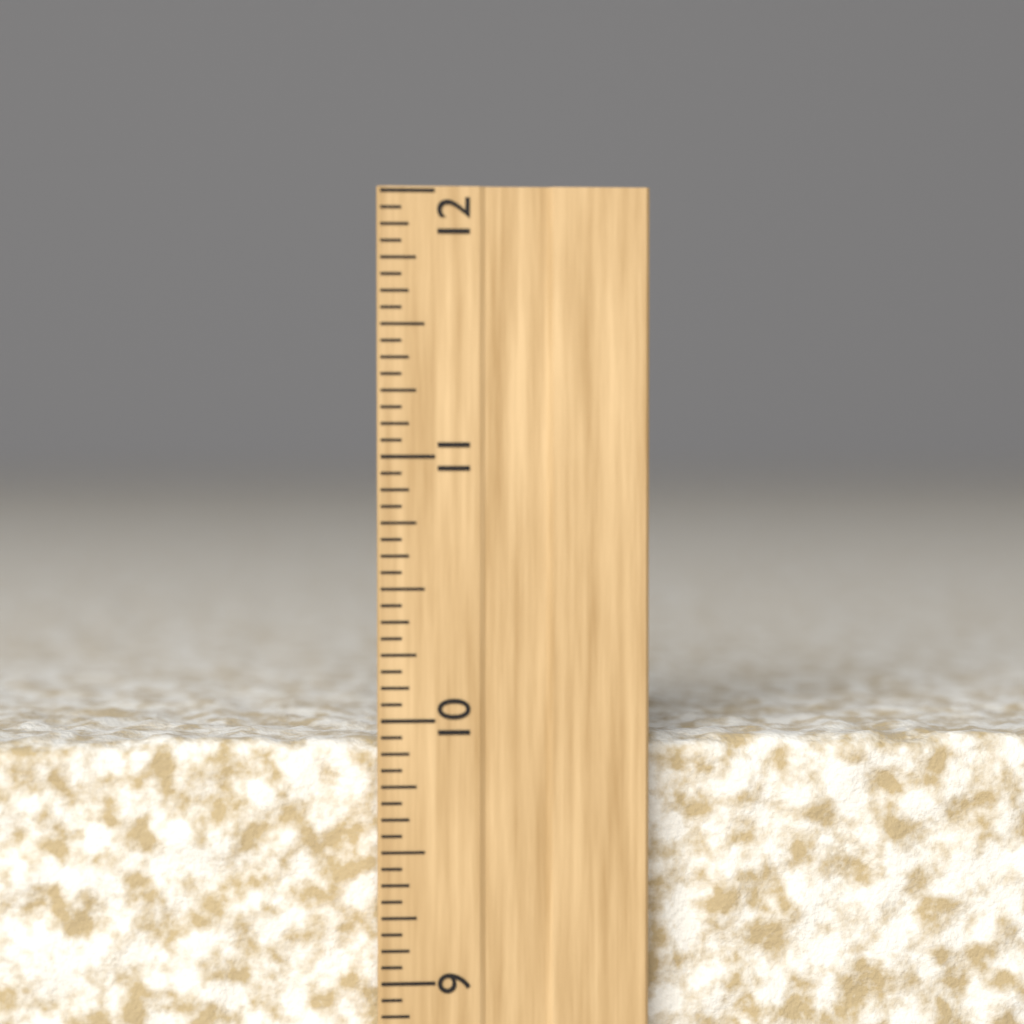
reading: 9.9375 inch
